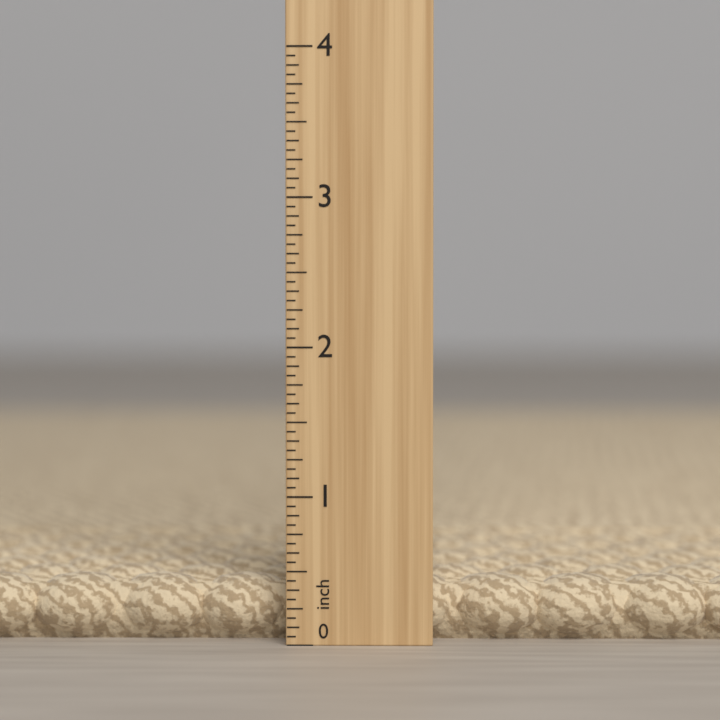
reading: 0.4375 in
